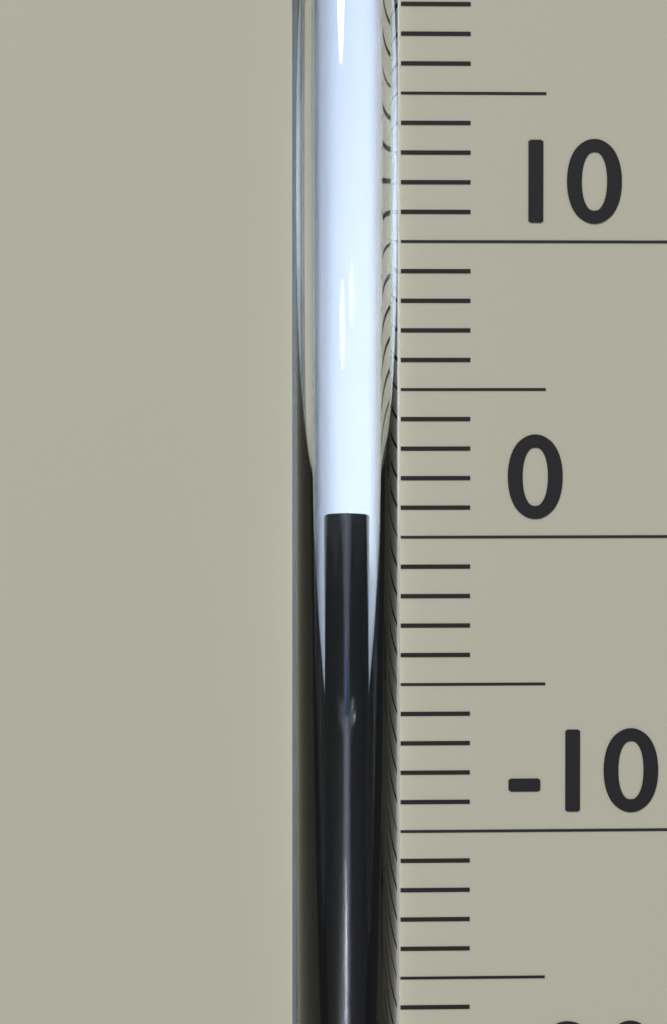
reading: 1 °C
